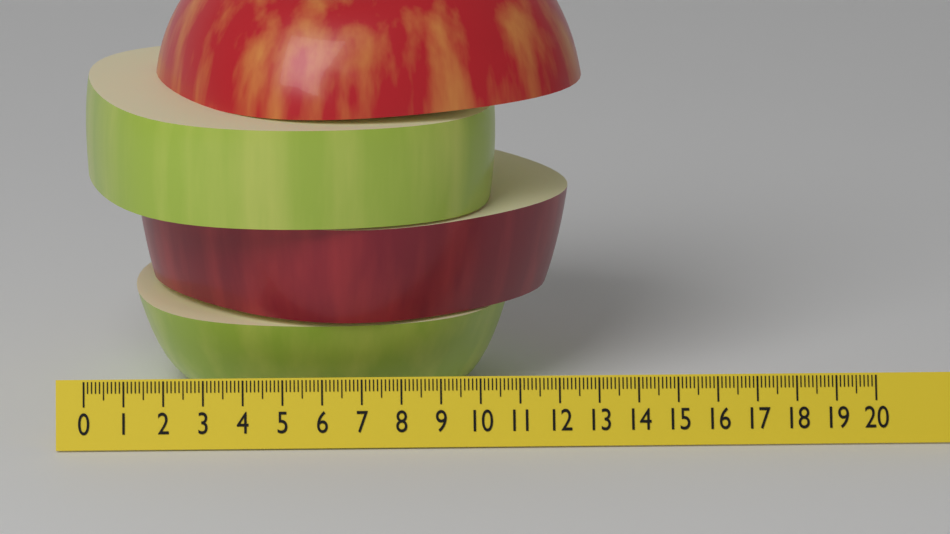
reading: 12.8 (no unit)
